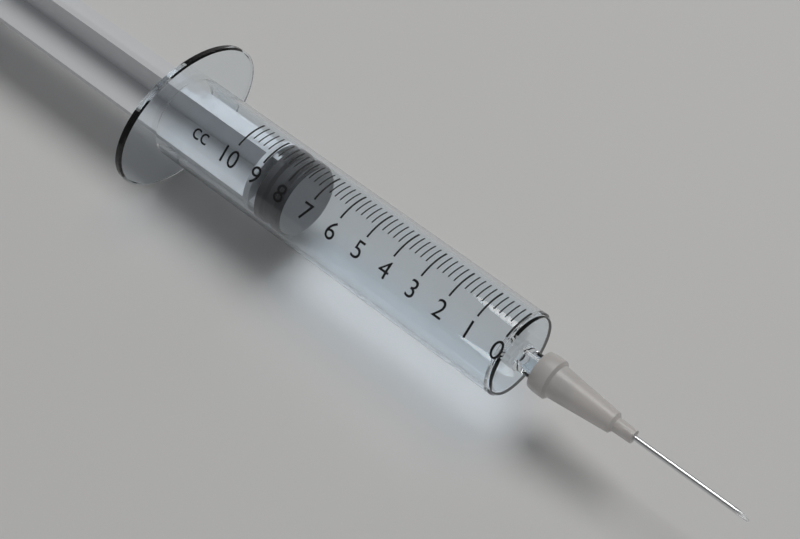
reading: 7.8 cc
